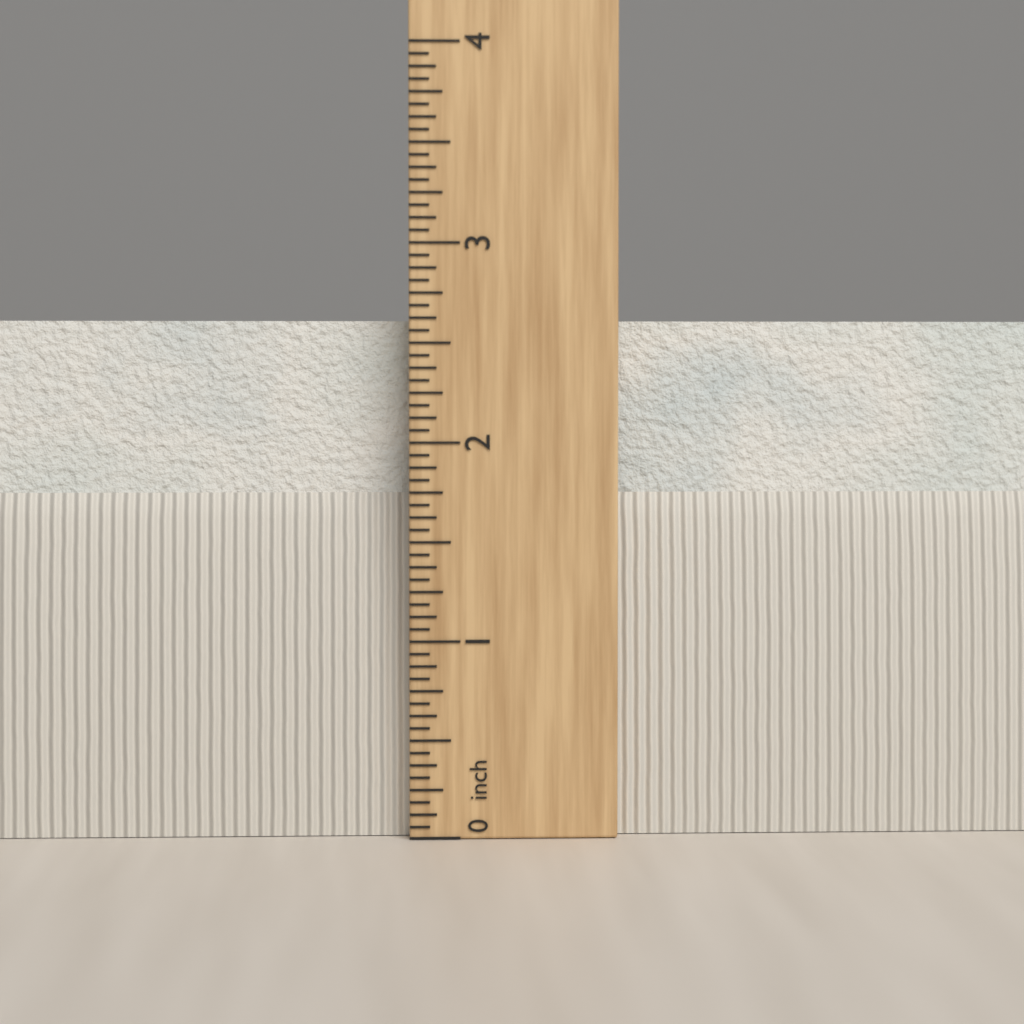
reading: 2.6250 in
